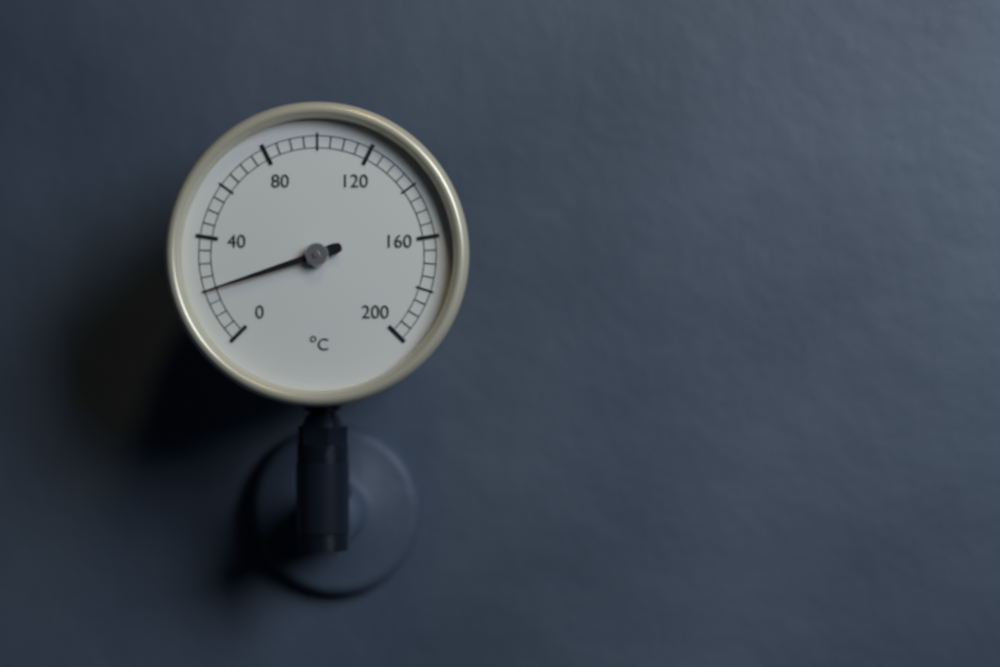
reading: 20 °C
